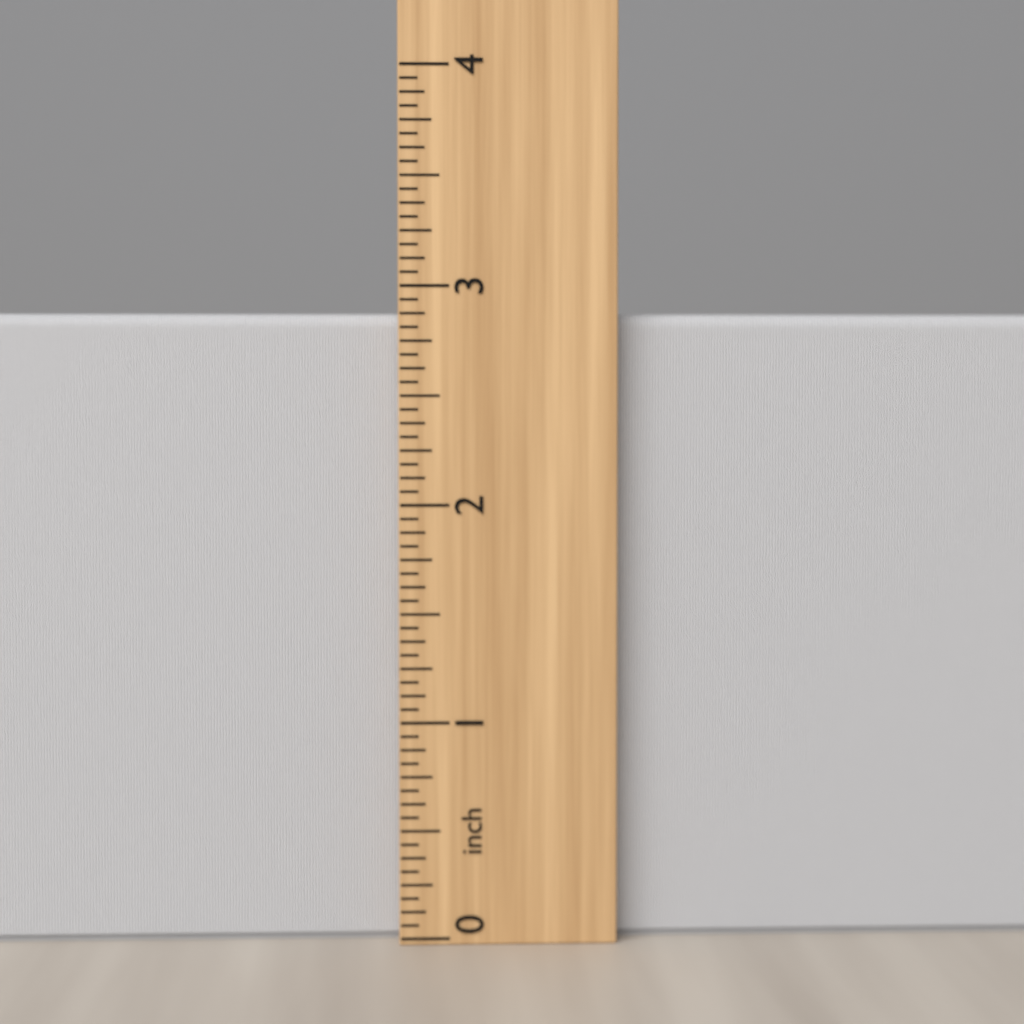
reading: 2.8750 inch
